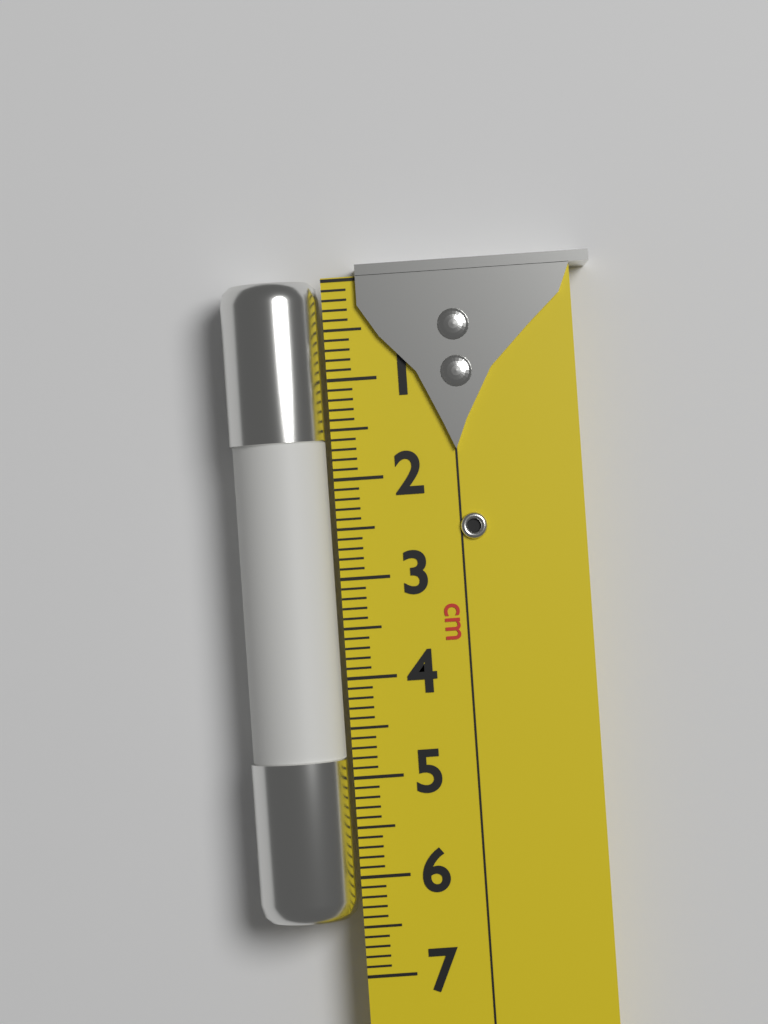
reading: 6.4 cm
